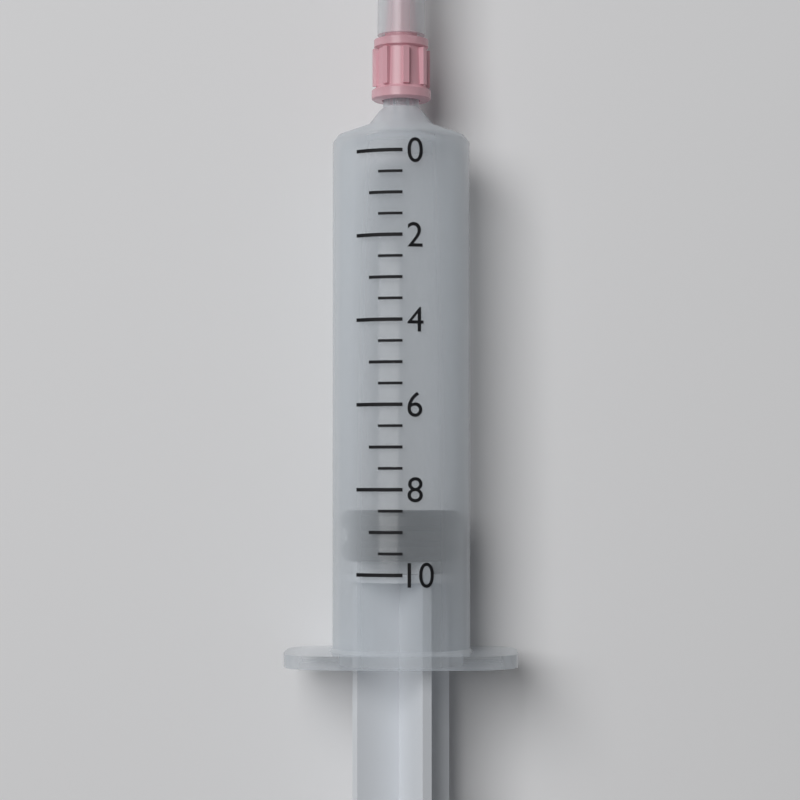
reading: 8.5 (no unit)
